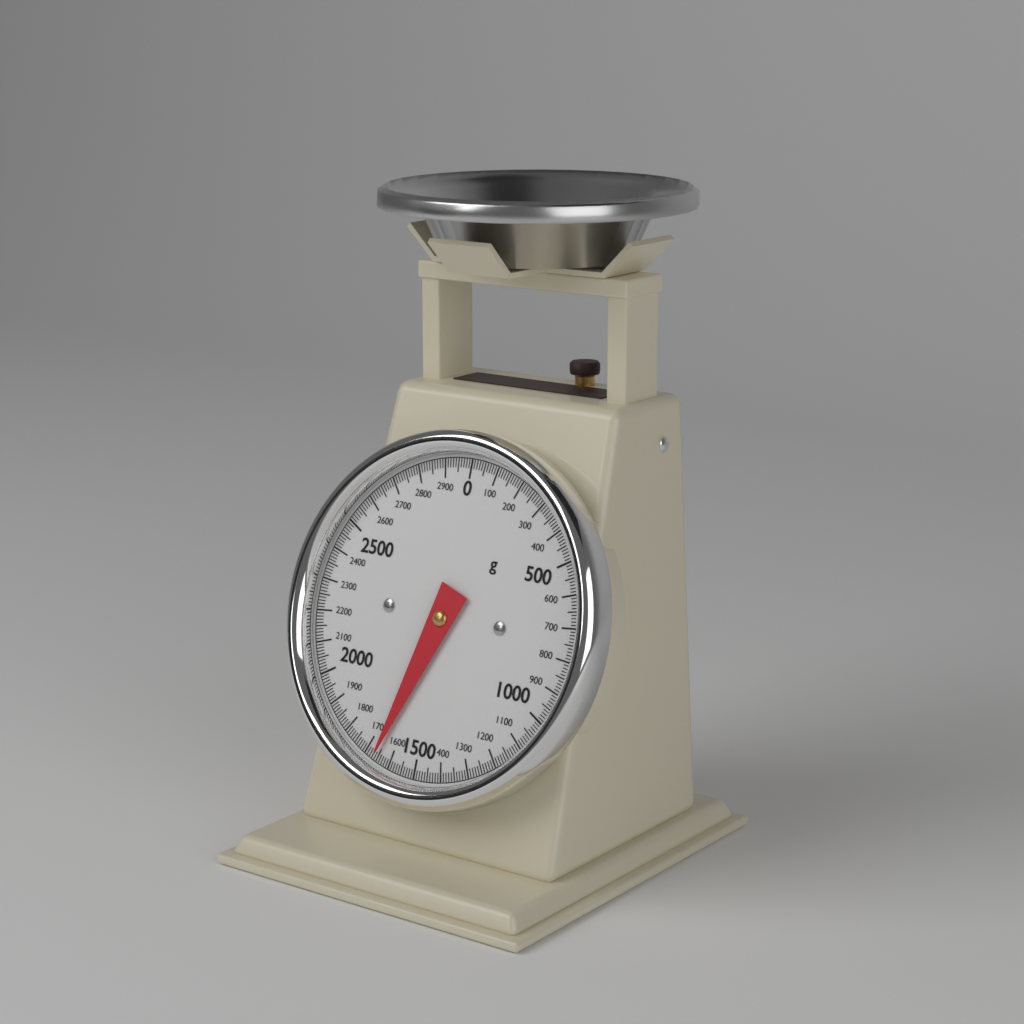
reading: 1660 g
